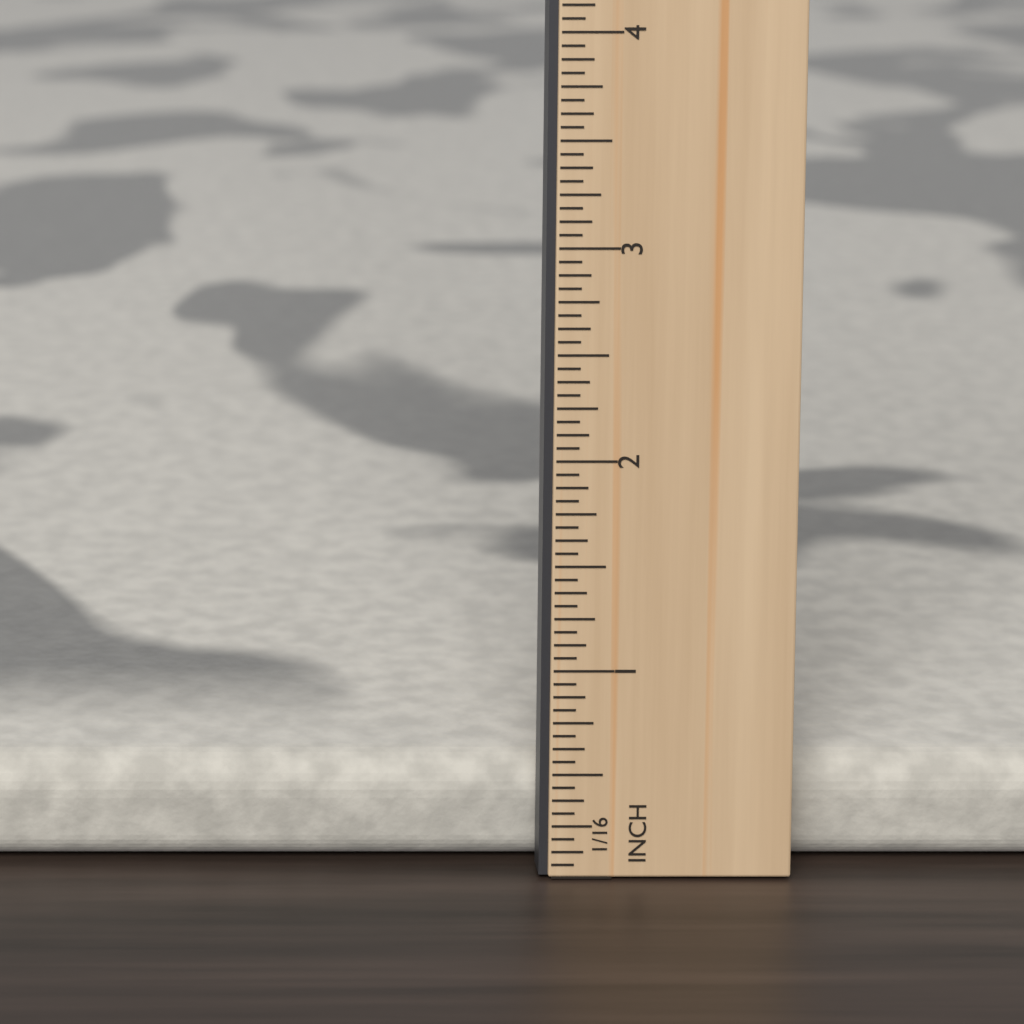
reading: 0.5000 in
